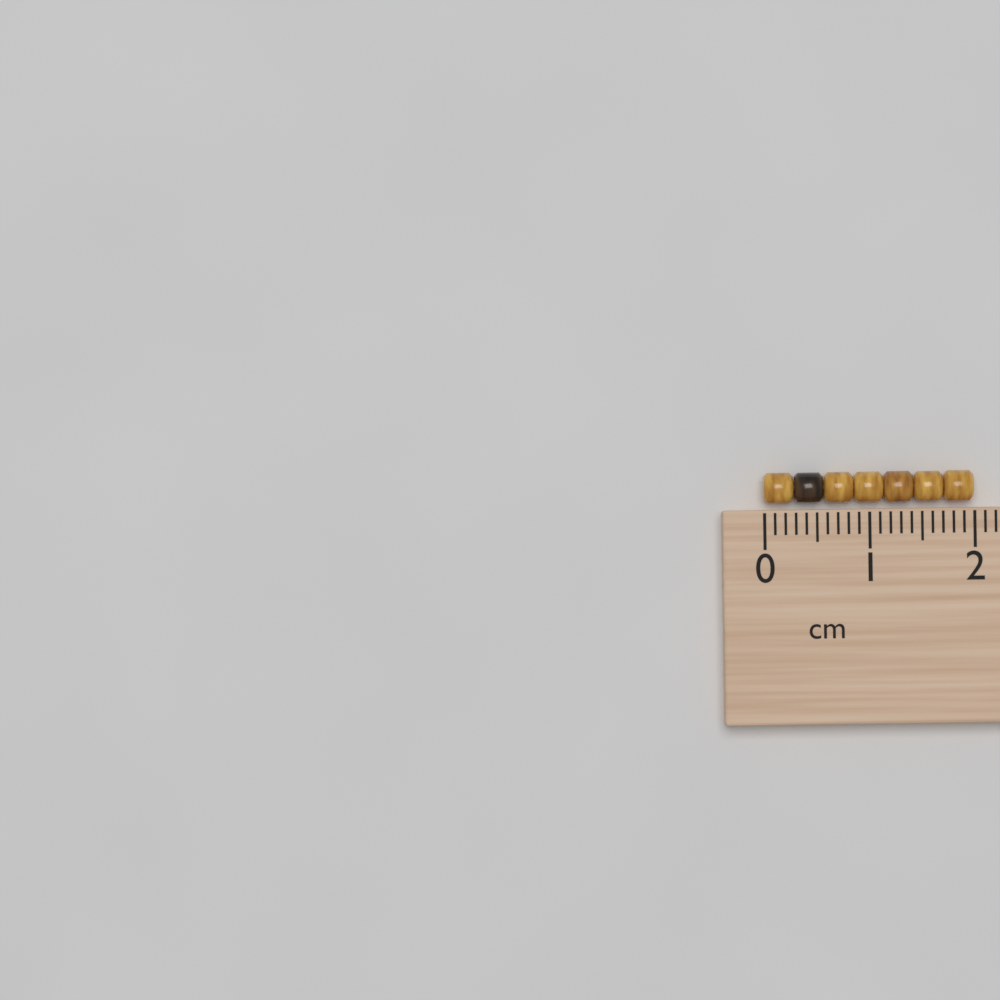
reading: 2.0 cm
